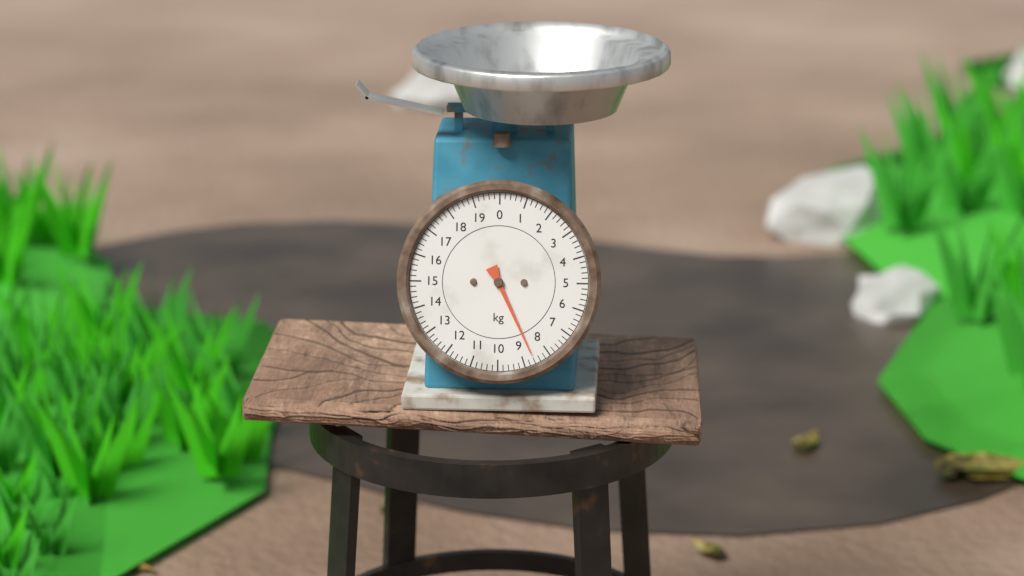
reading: 8.6 kg
